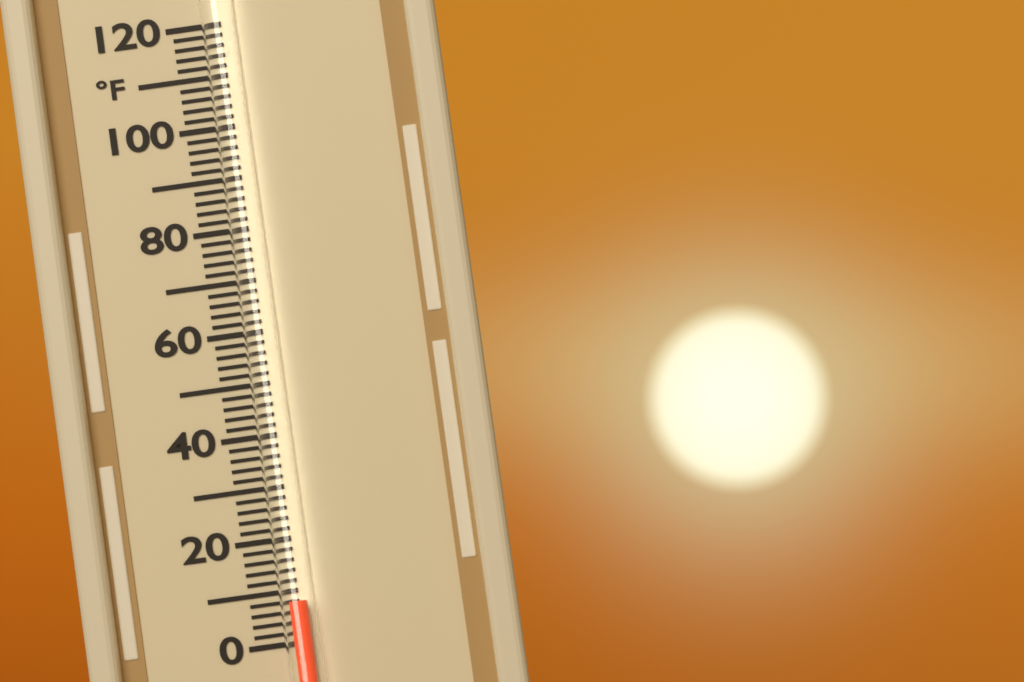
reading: 8 °F
